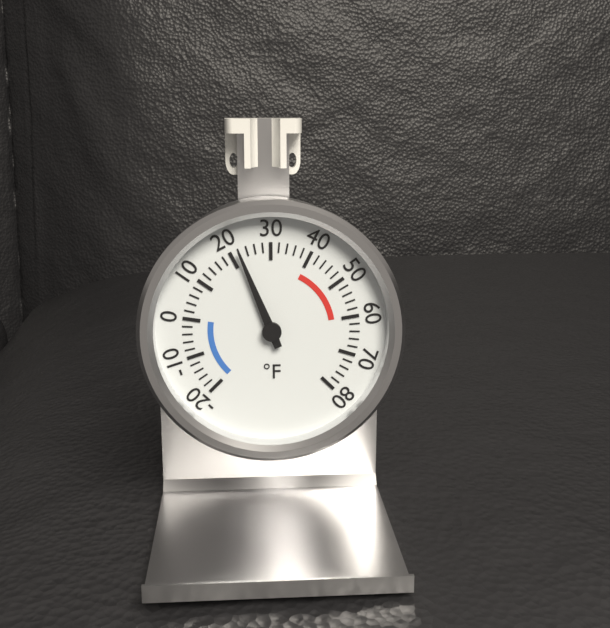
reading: 22 °F
